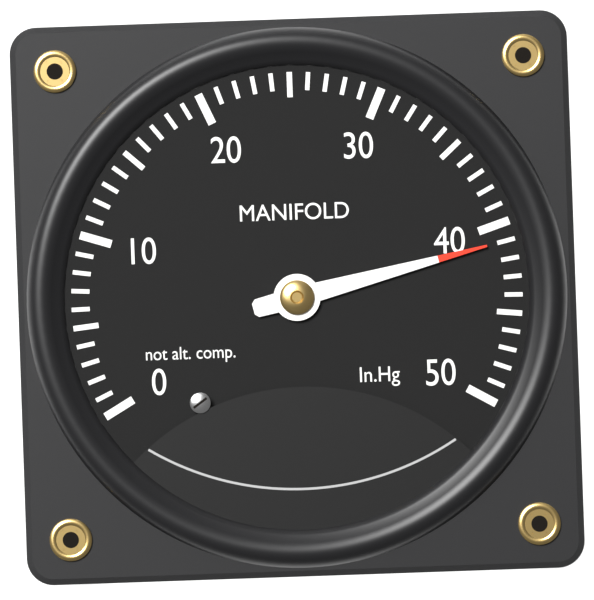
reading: 41 inHg
